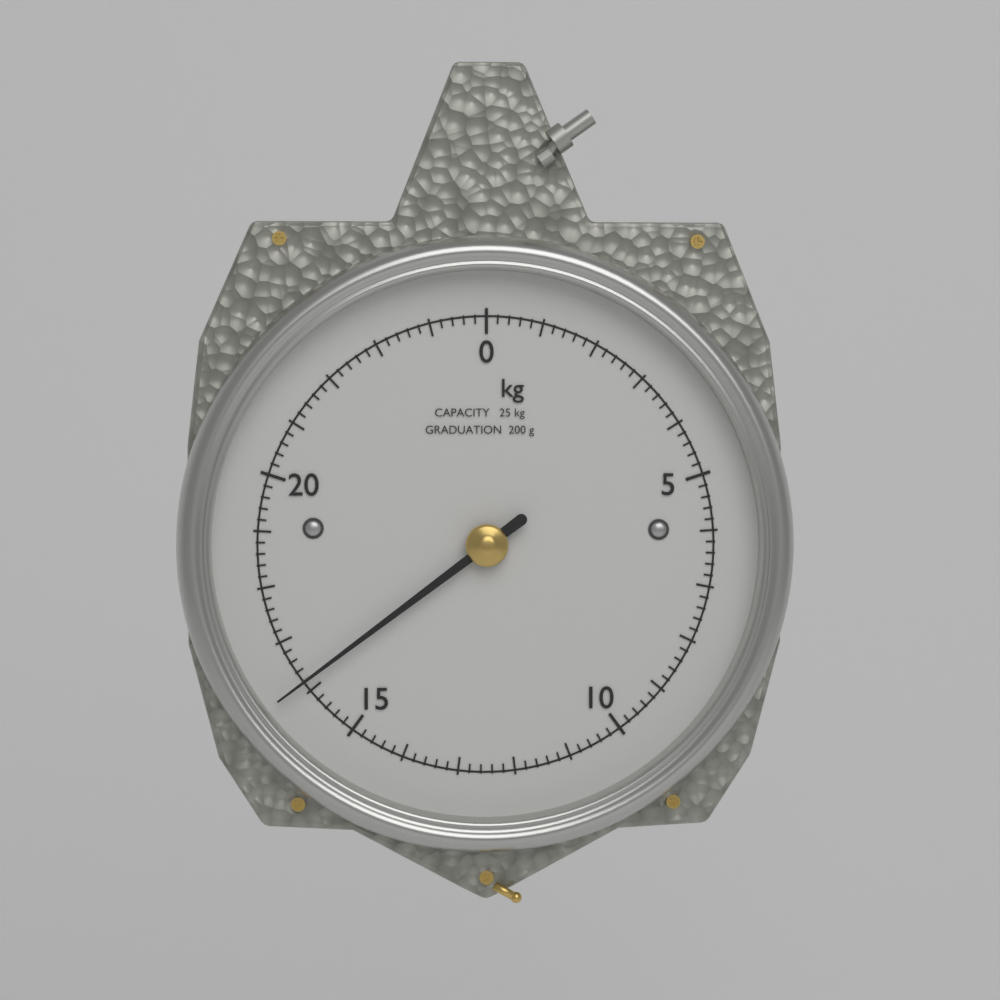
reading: 16.2 kg
